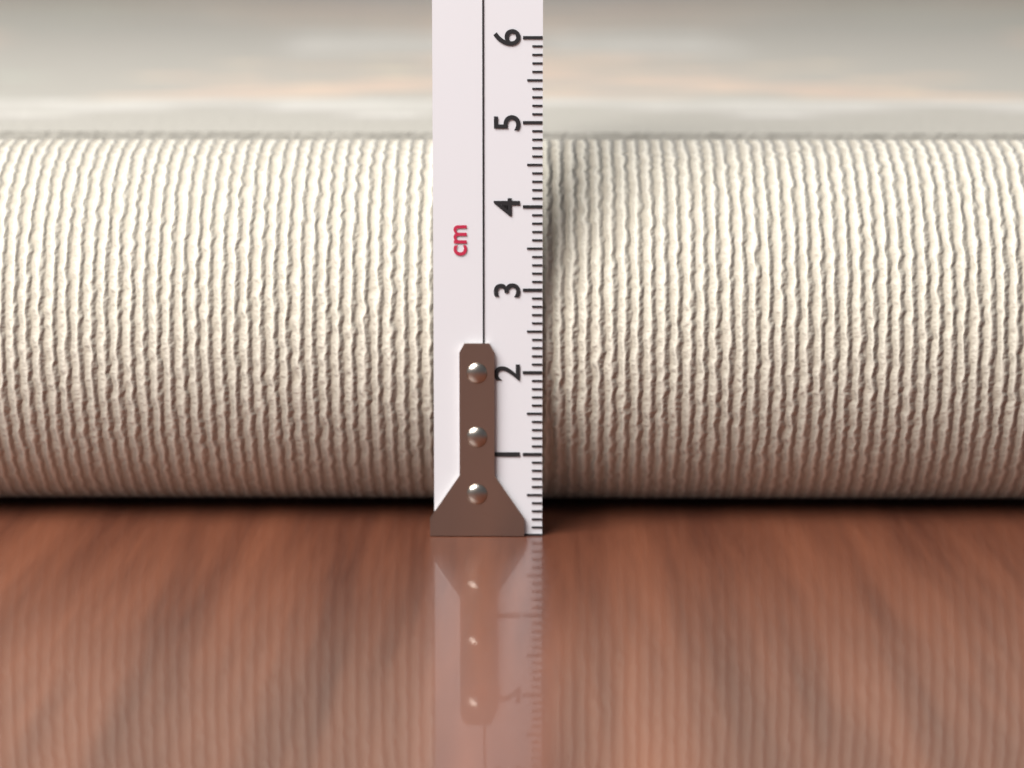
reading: 4.6 cm
